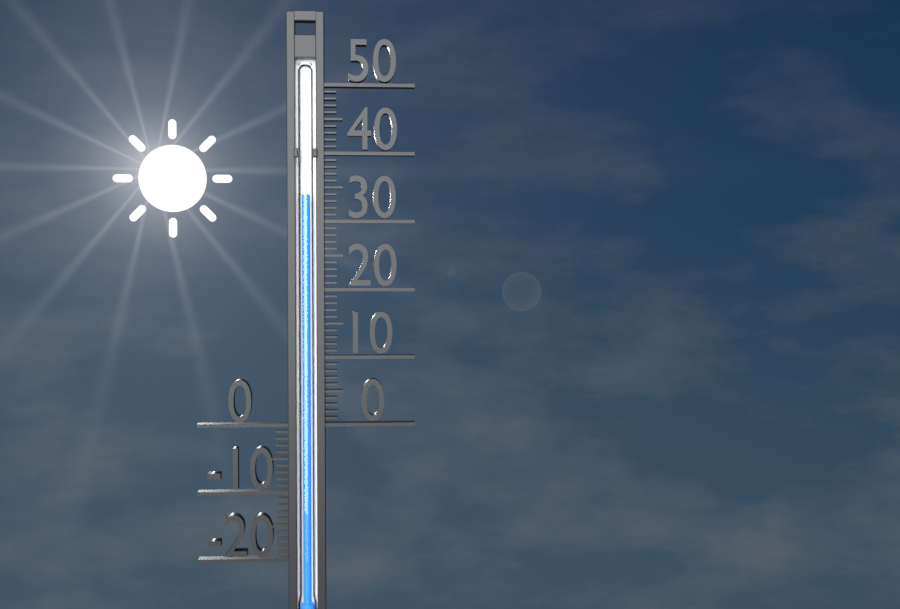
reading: 34 (no unit)
